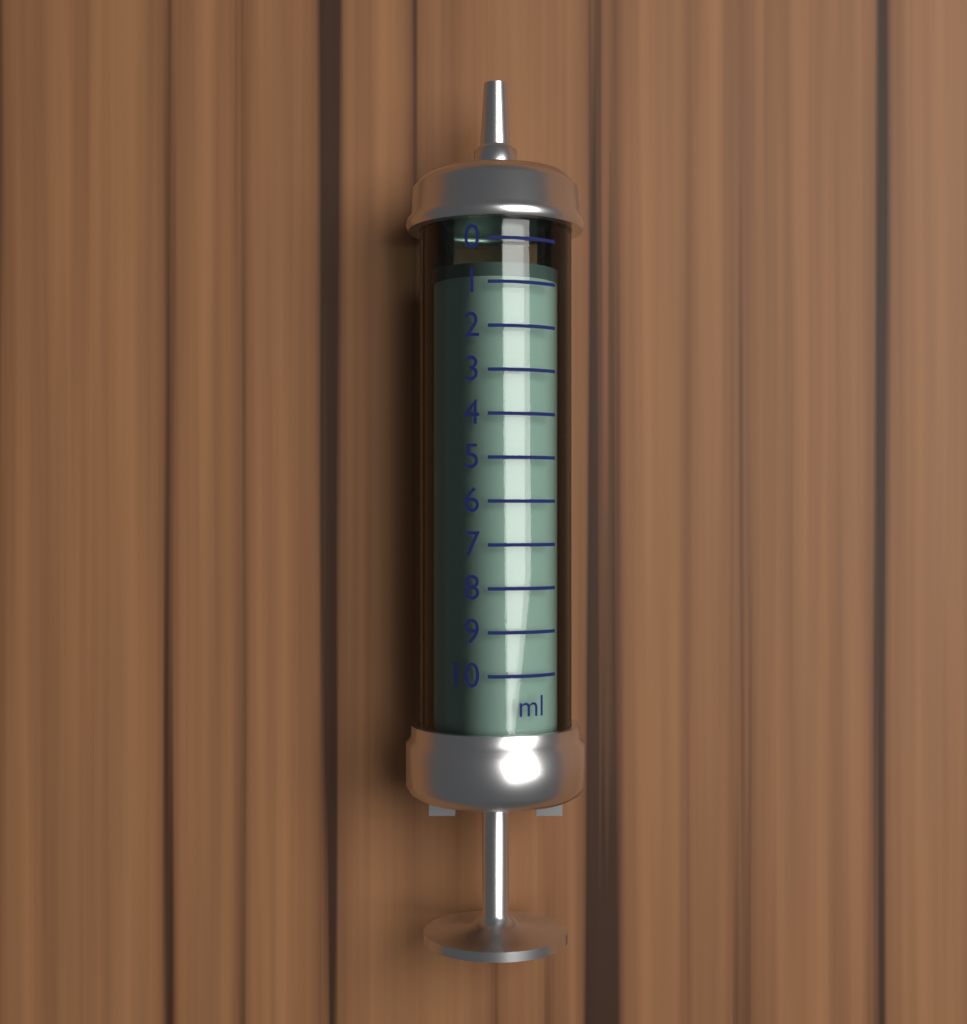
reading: 0.5 ml
